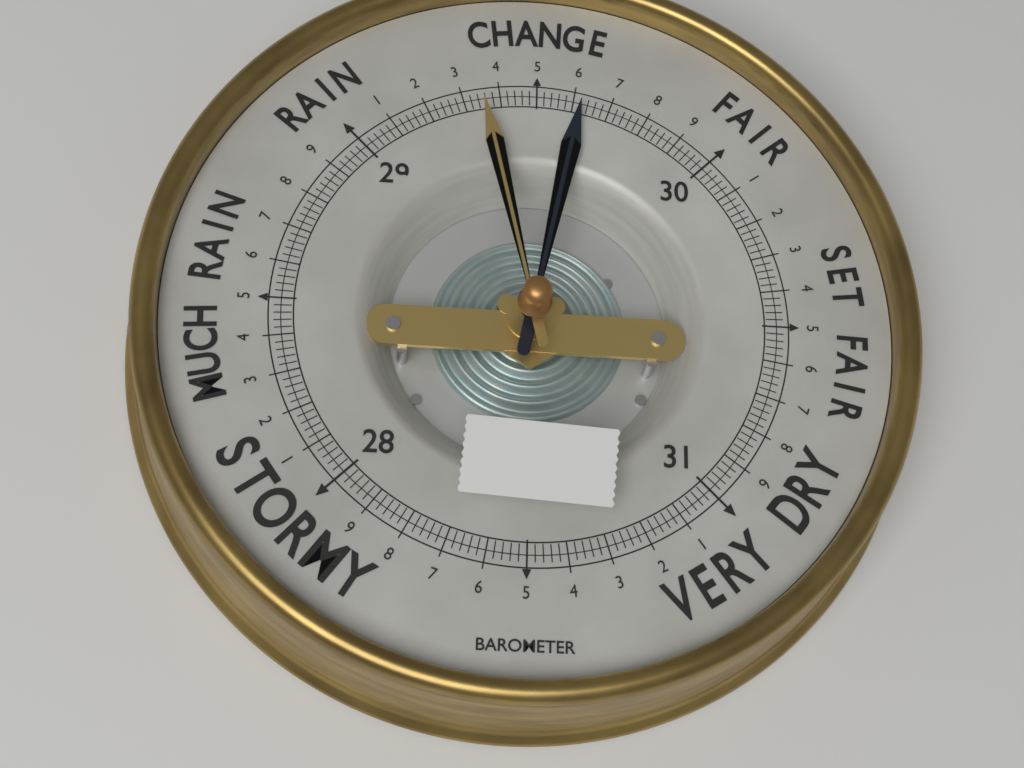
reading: 29.62 (no unit)
